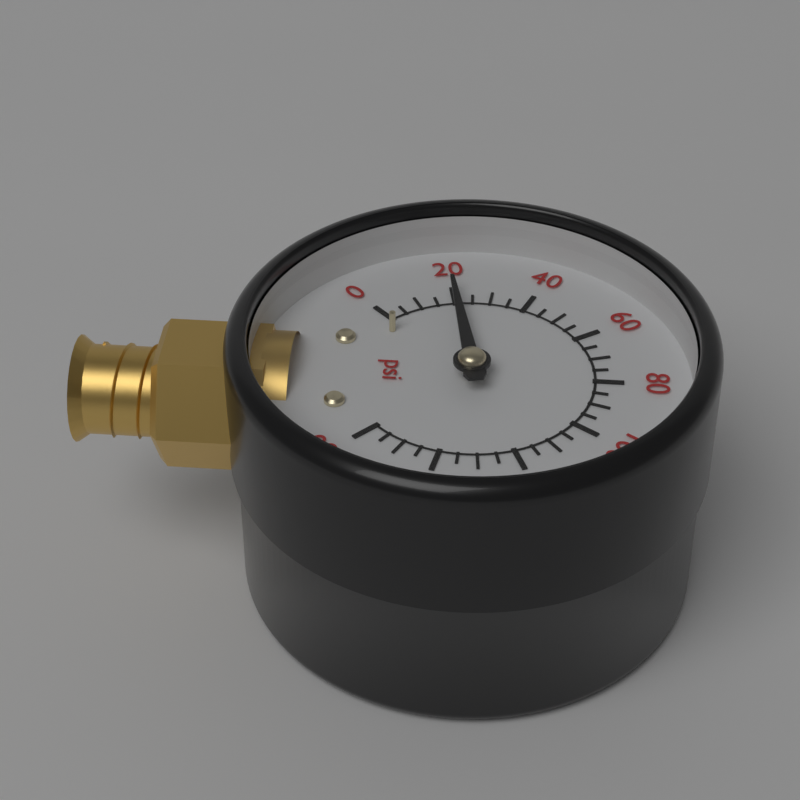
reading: 20 psi
